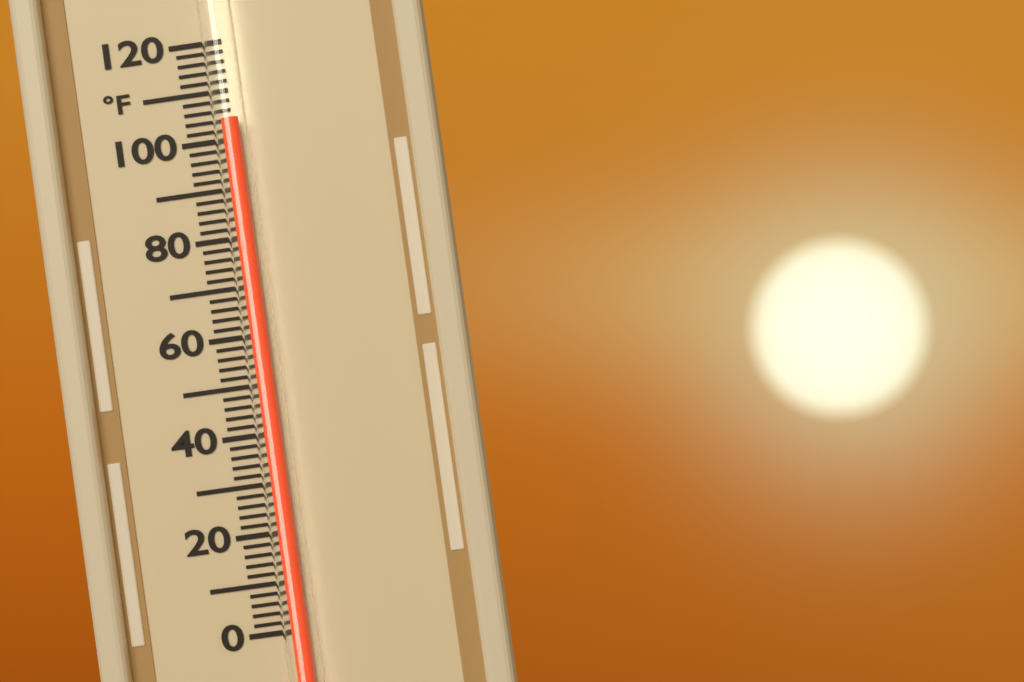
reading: 104 °F
